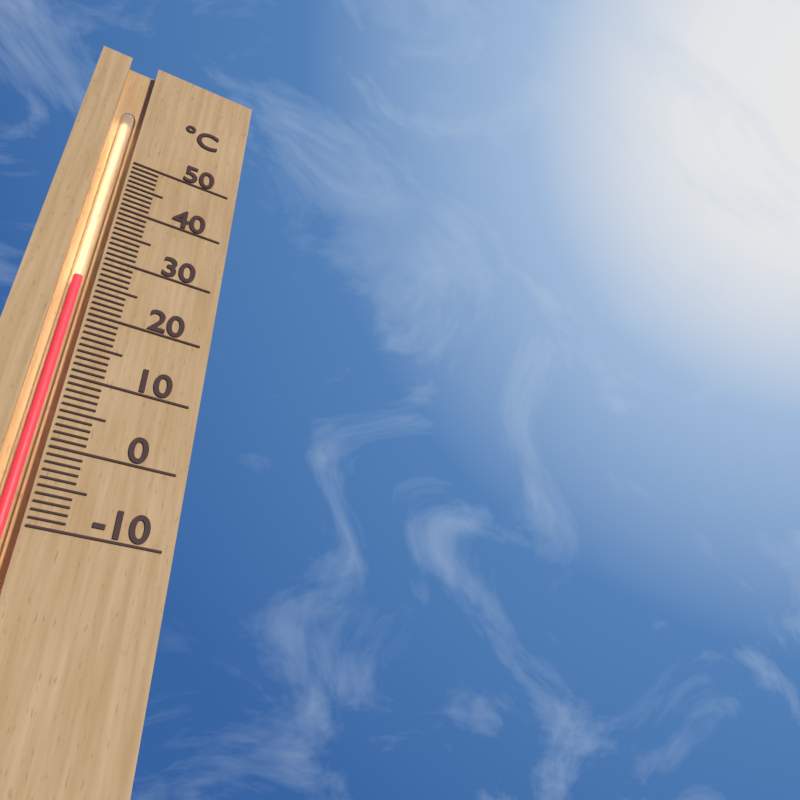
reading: 26 °C
